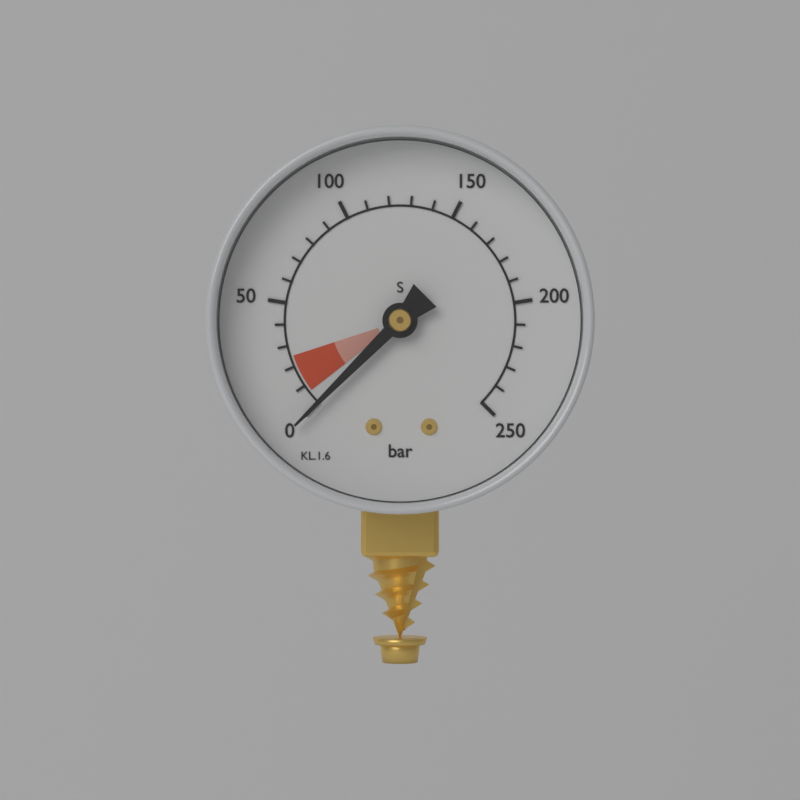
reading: 0 bar
